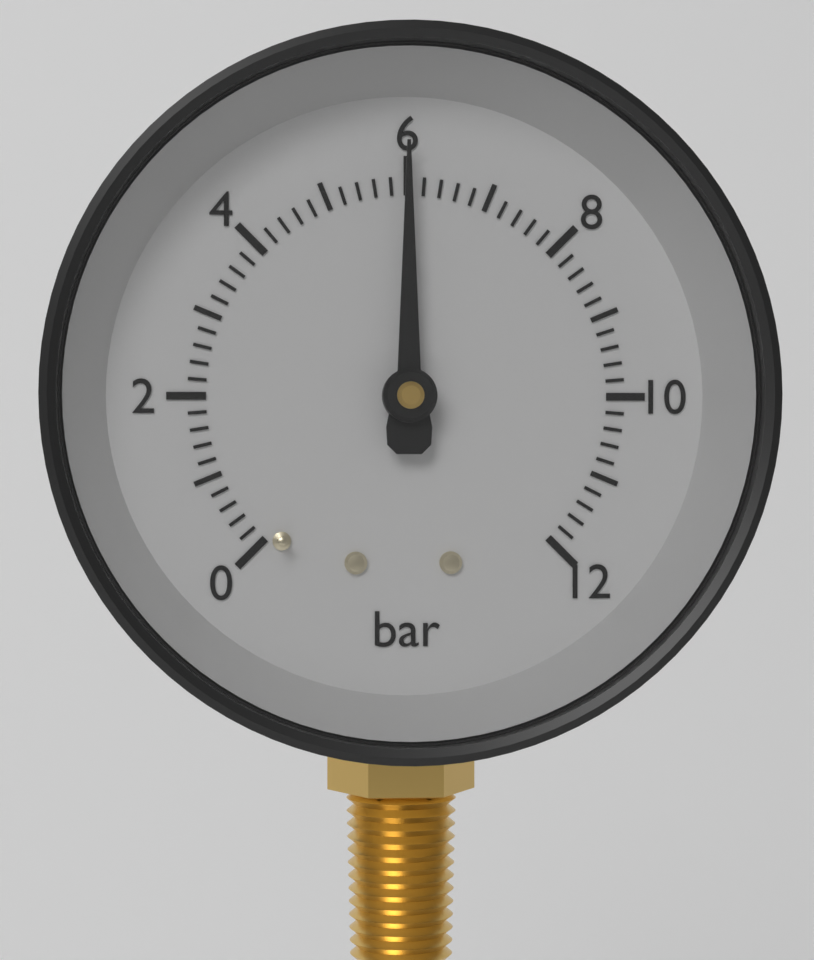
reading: 6.0 bar
